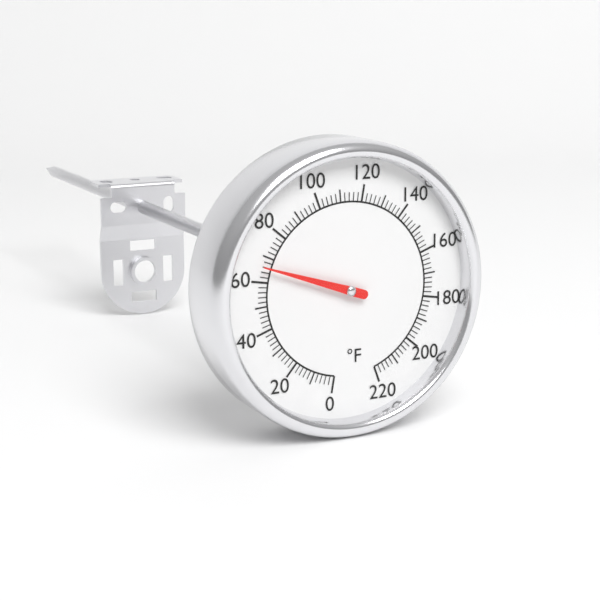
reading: 66 °F
